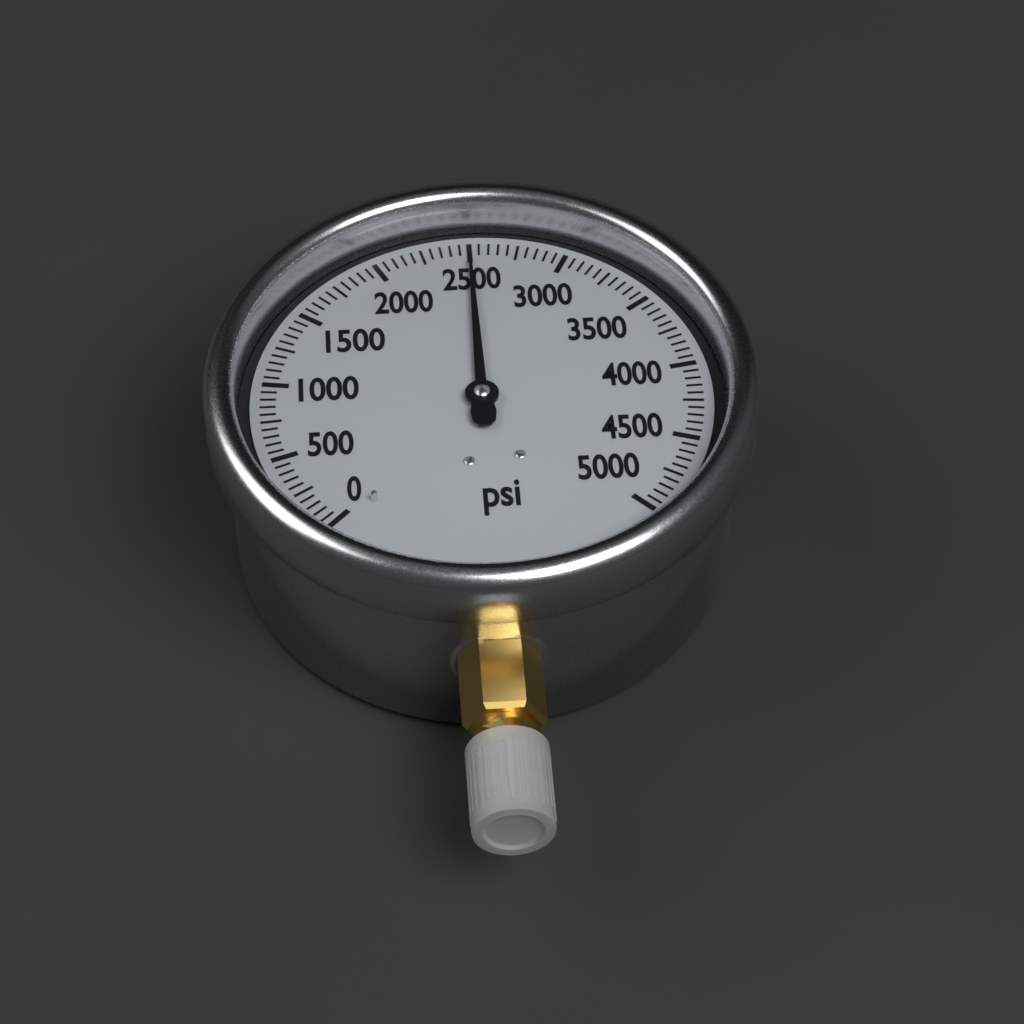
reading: 2500 psi
